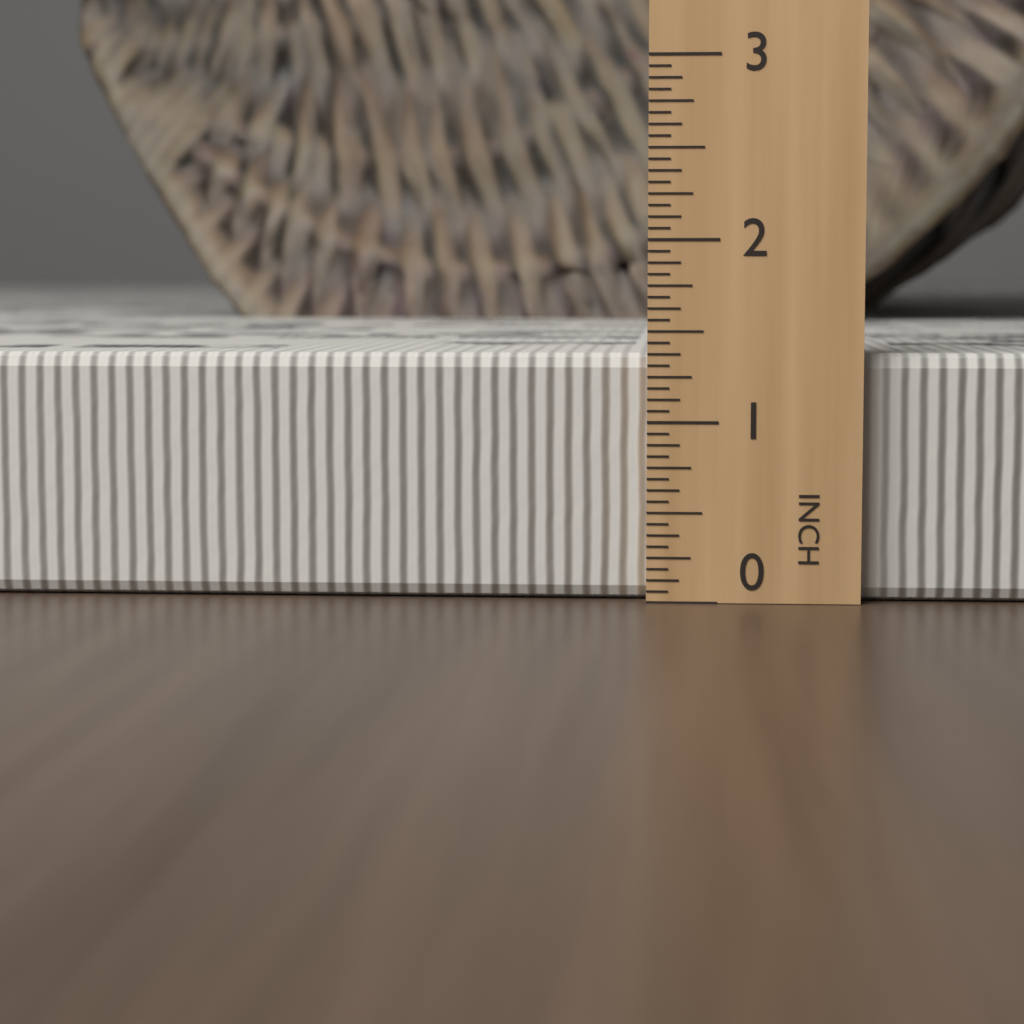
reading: 1.3750 in
